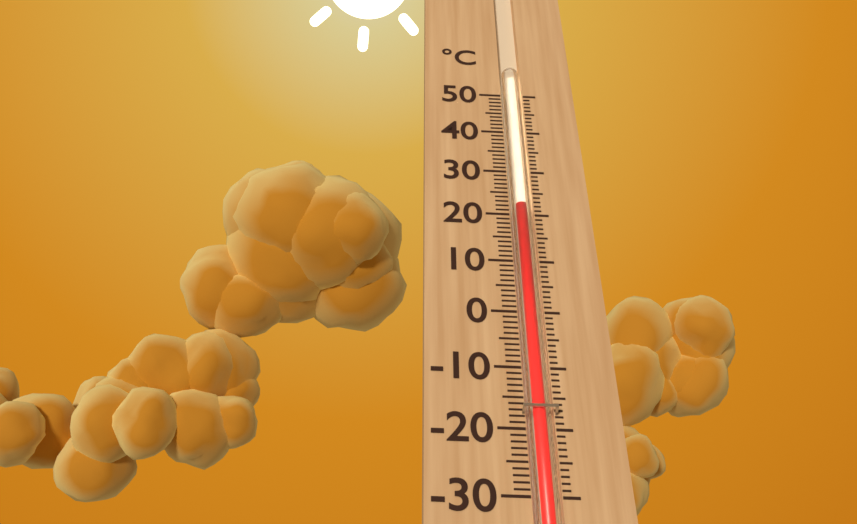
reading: 22 °C
